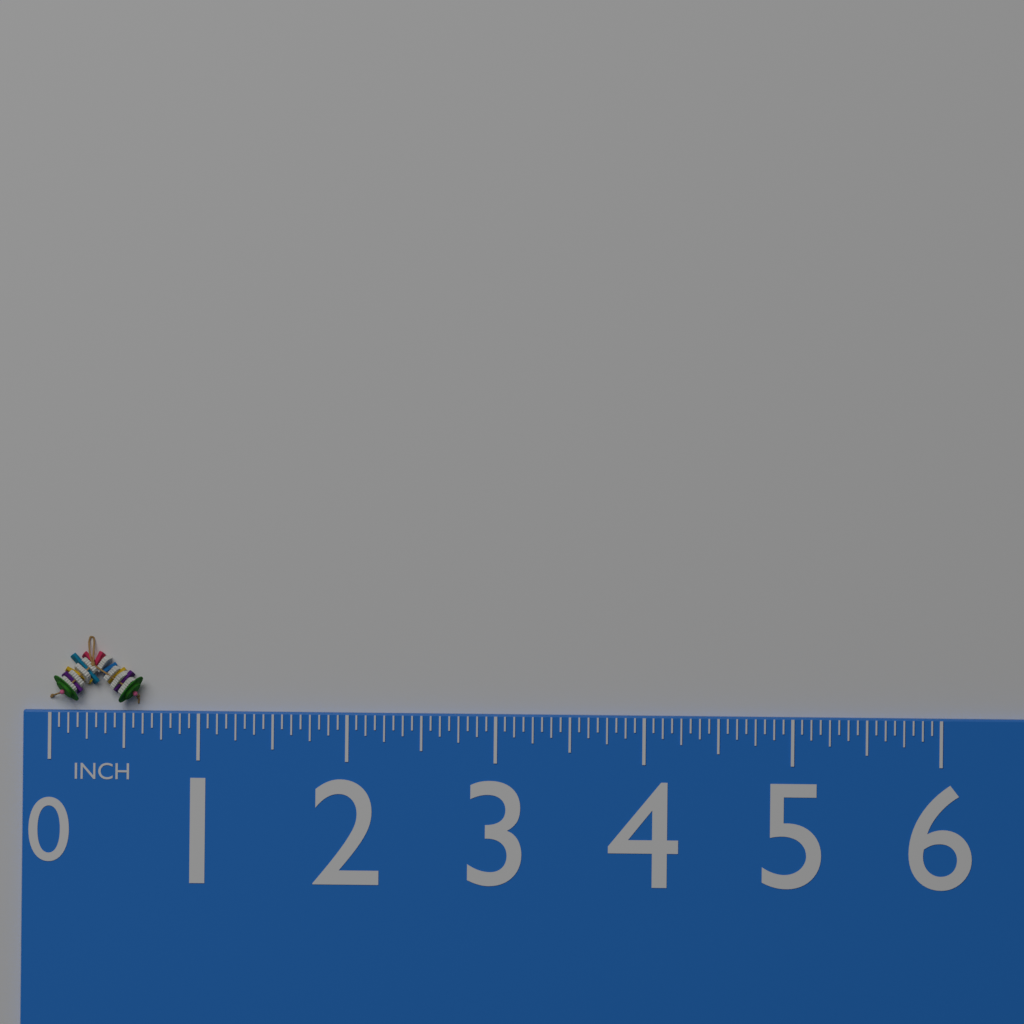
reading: 0.6250 in
